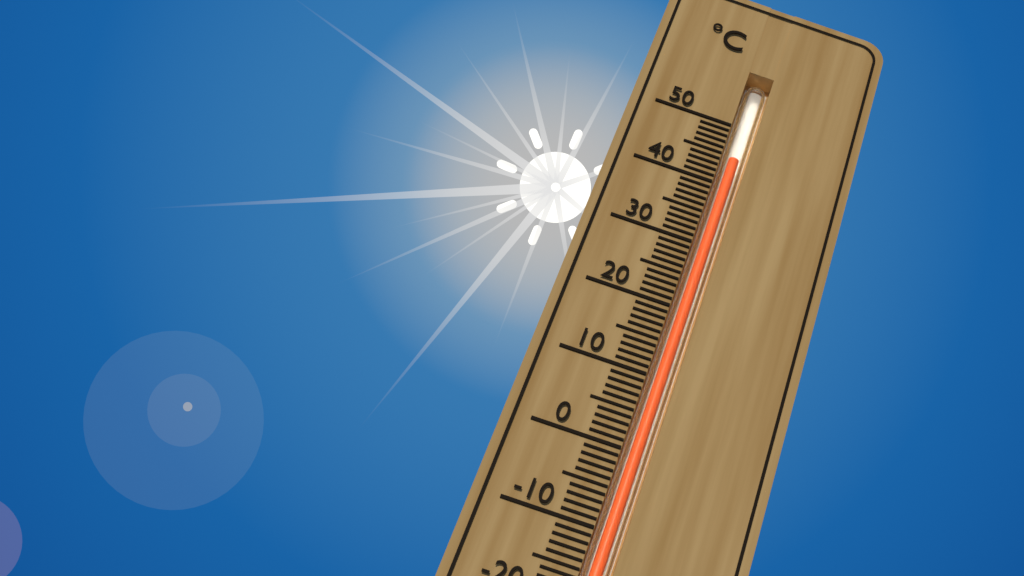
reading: 45 °C
